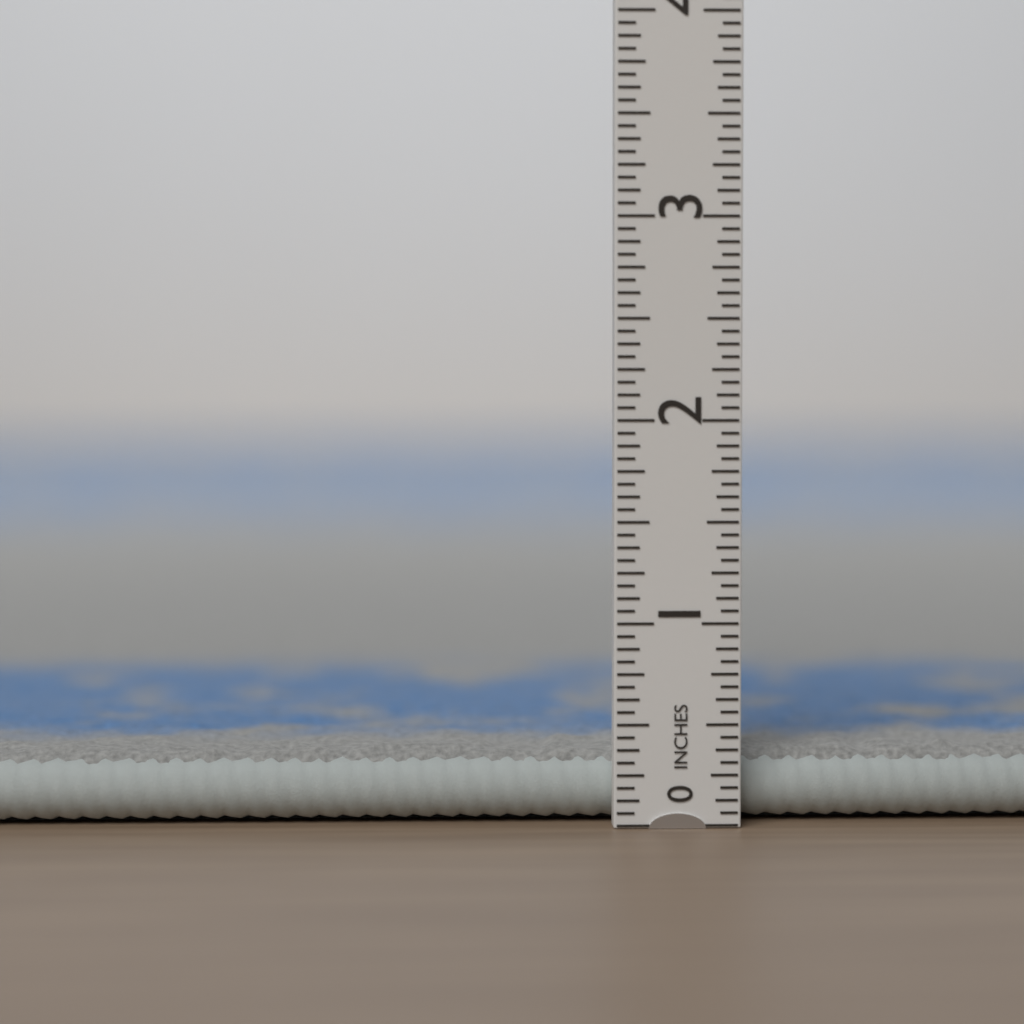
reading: 0.3750 in
